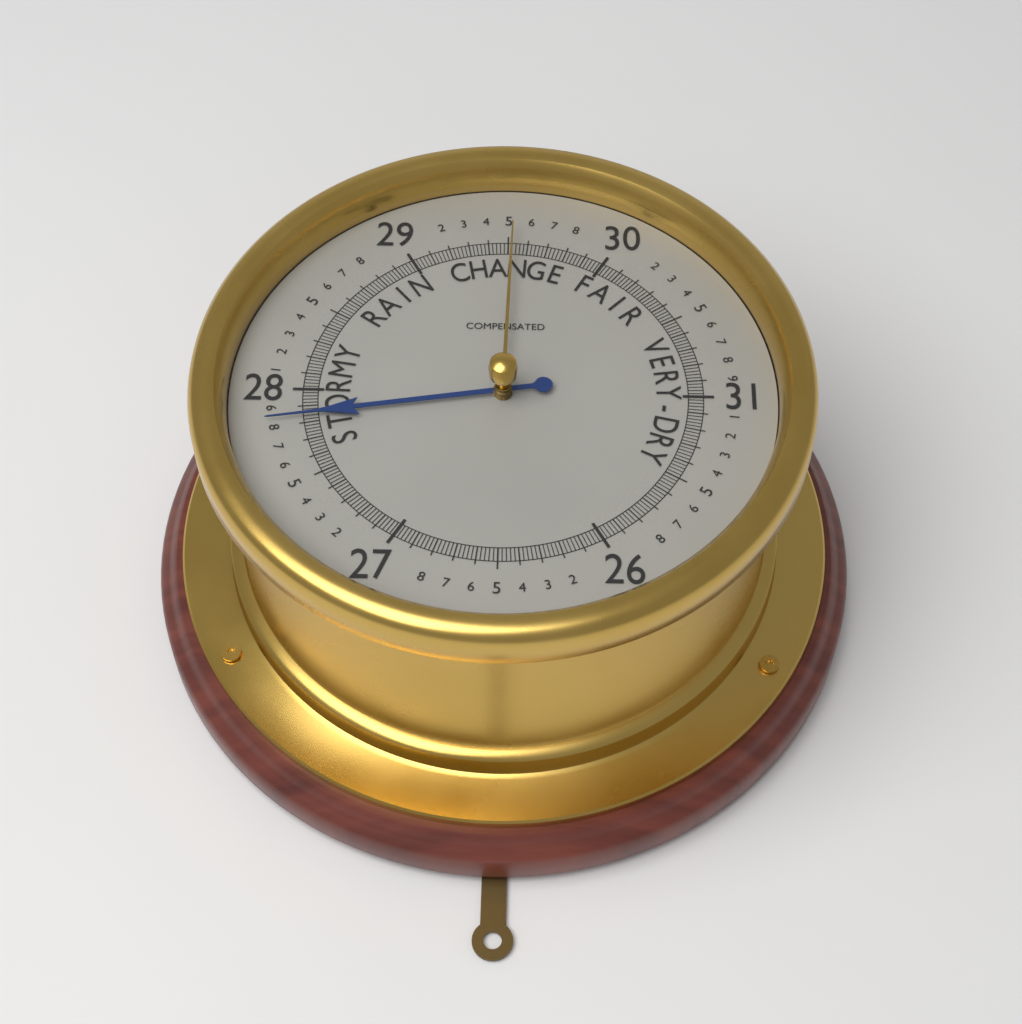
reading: 27.84 (no unit)
